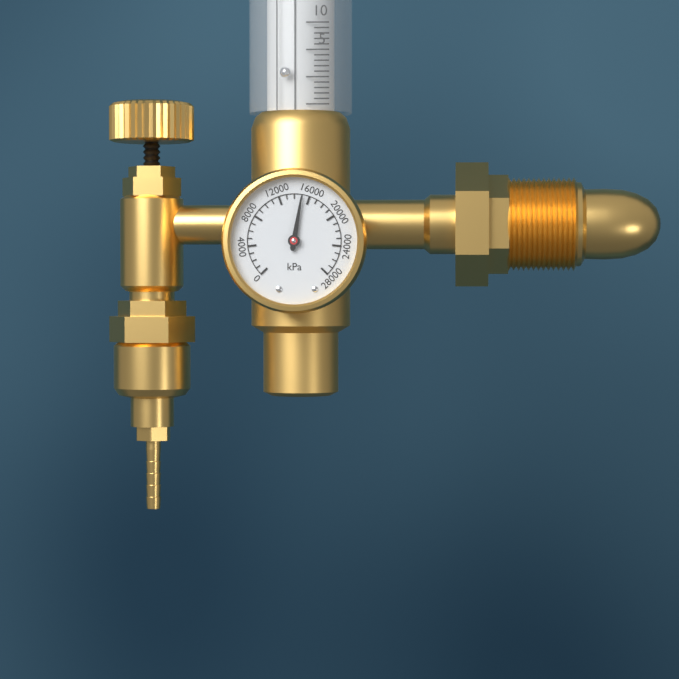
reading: 15000 kPa
